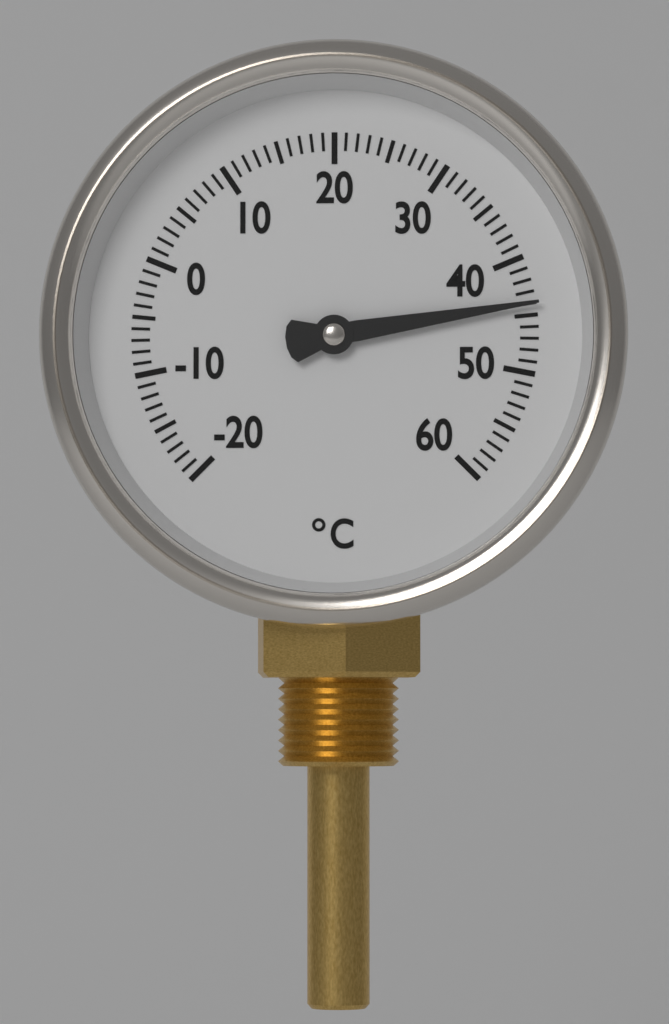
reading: 44 °C
